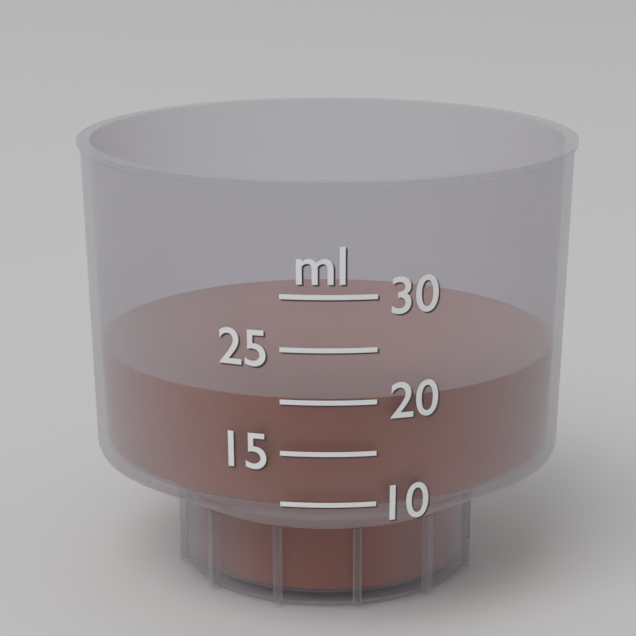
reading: 20 ml
